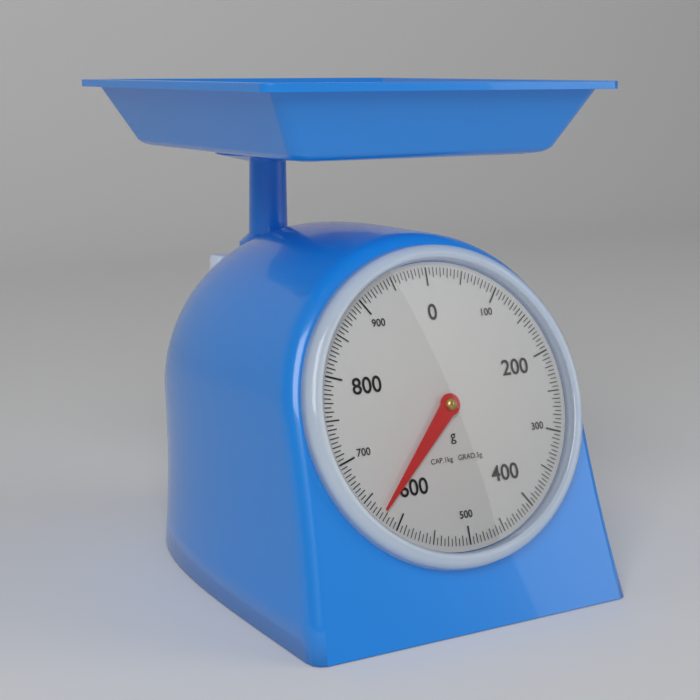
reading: 625 g
